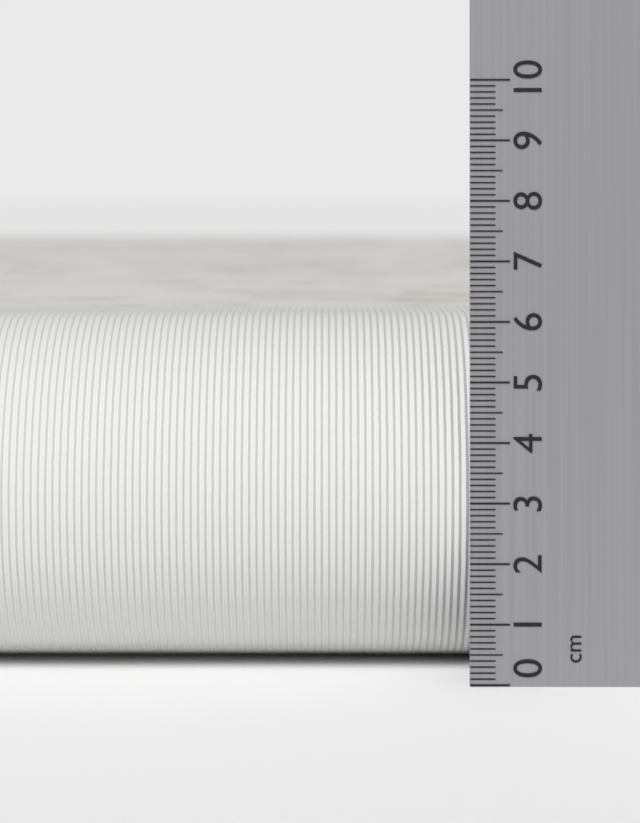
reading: 6.0 cm
